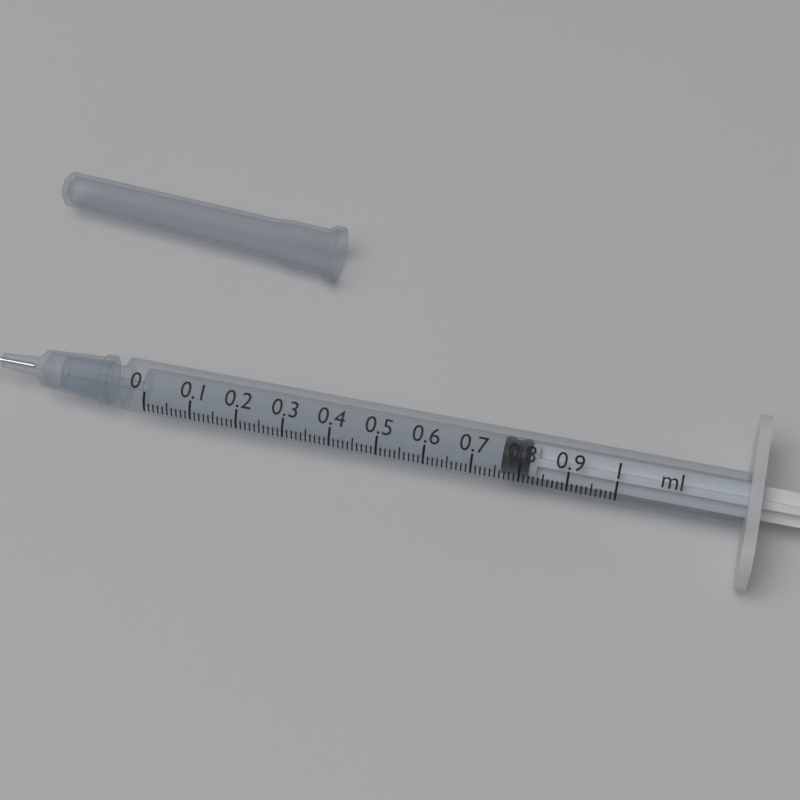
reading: 0.76 ml
